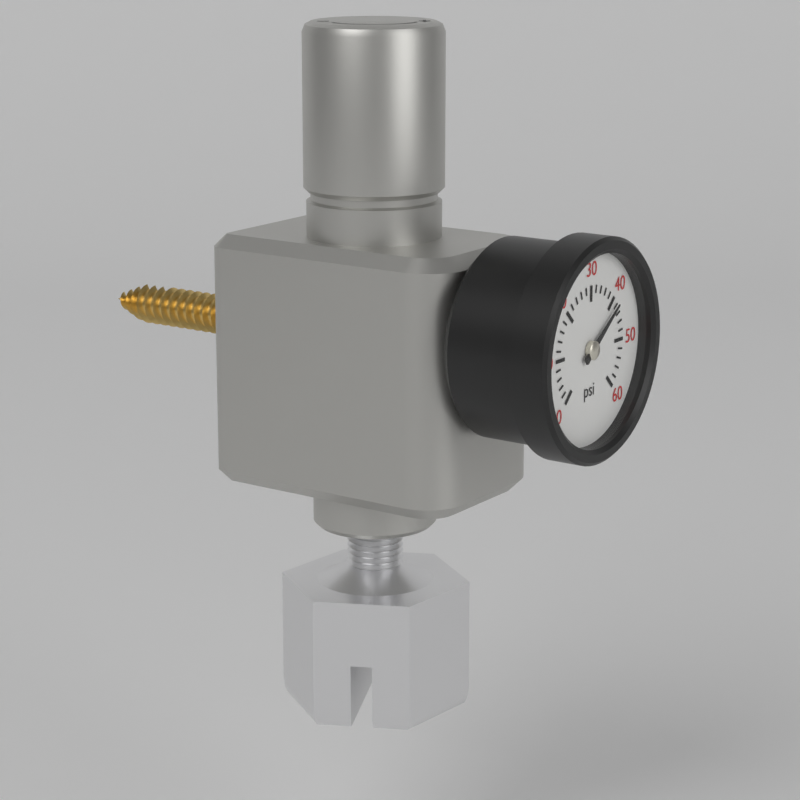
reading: 42 psi
